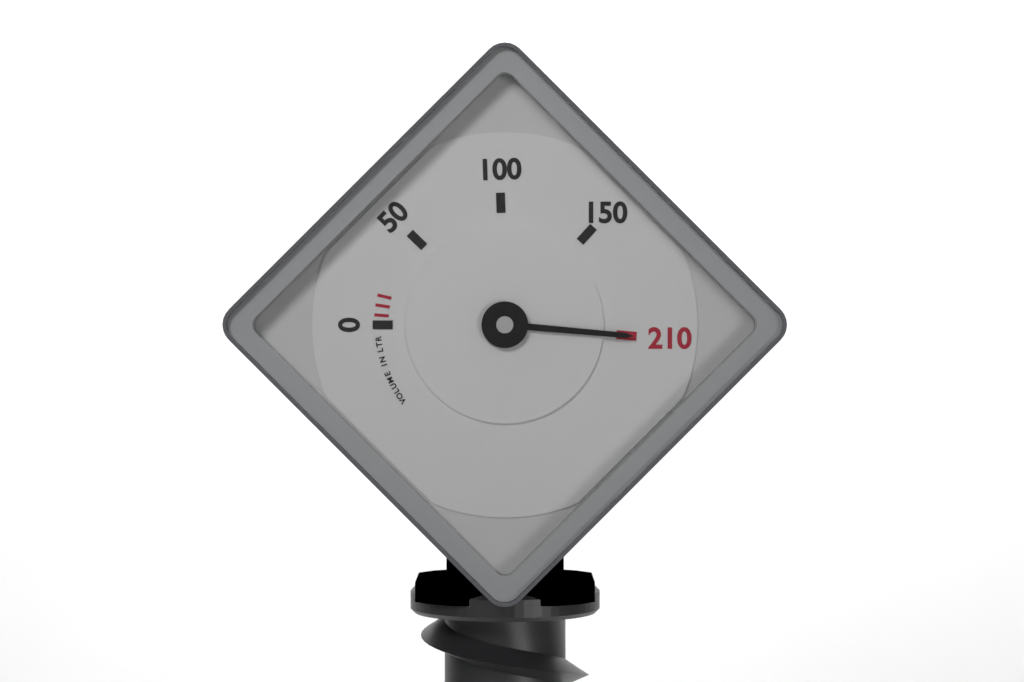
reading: 210 L
